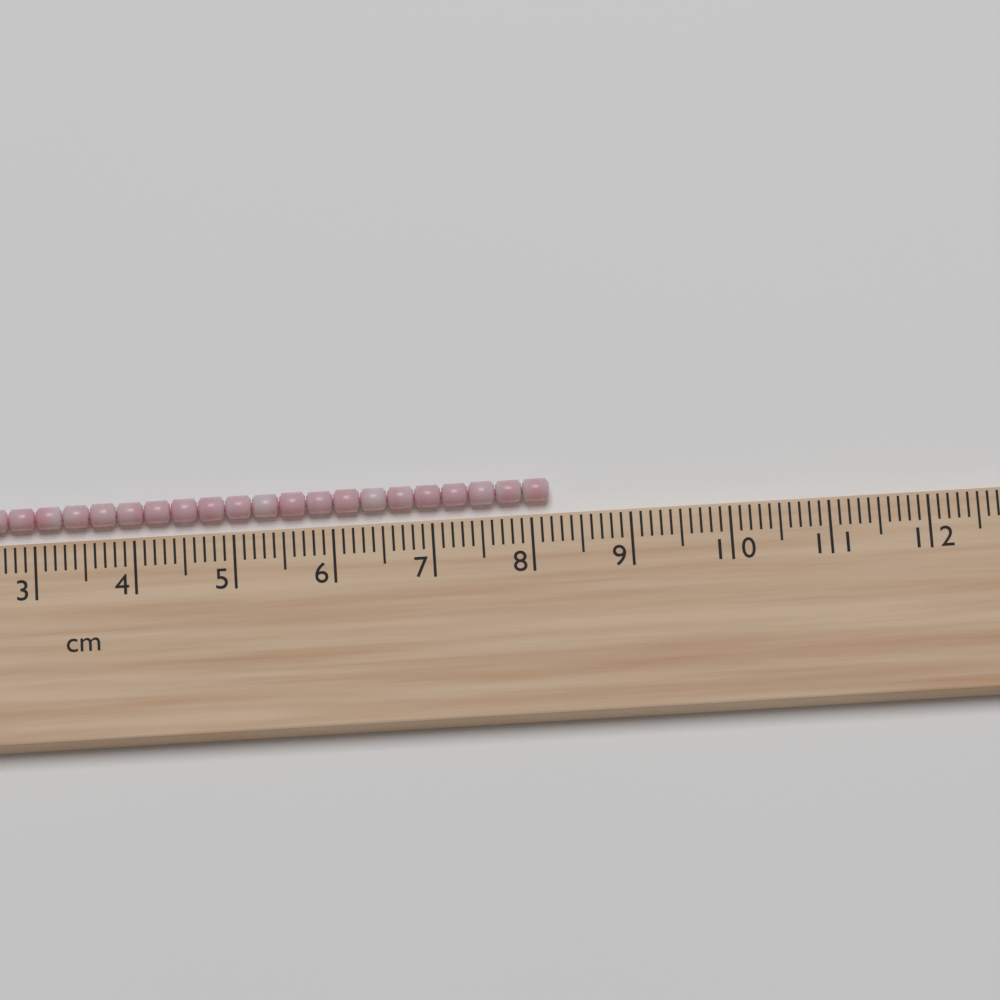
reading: 8.2 cm
